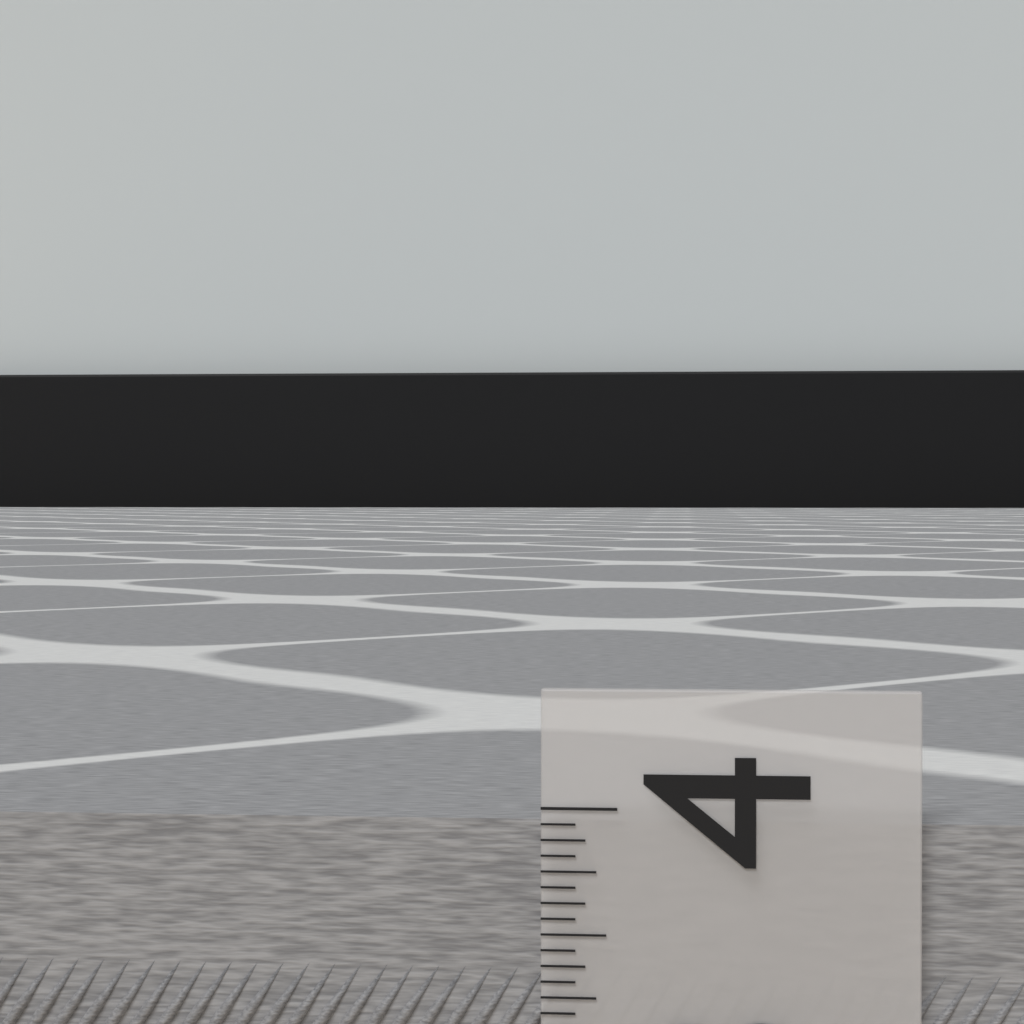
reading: 3.9375 (no unit)
